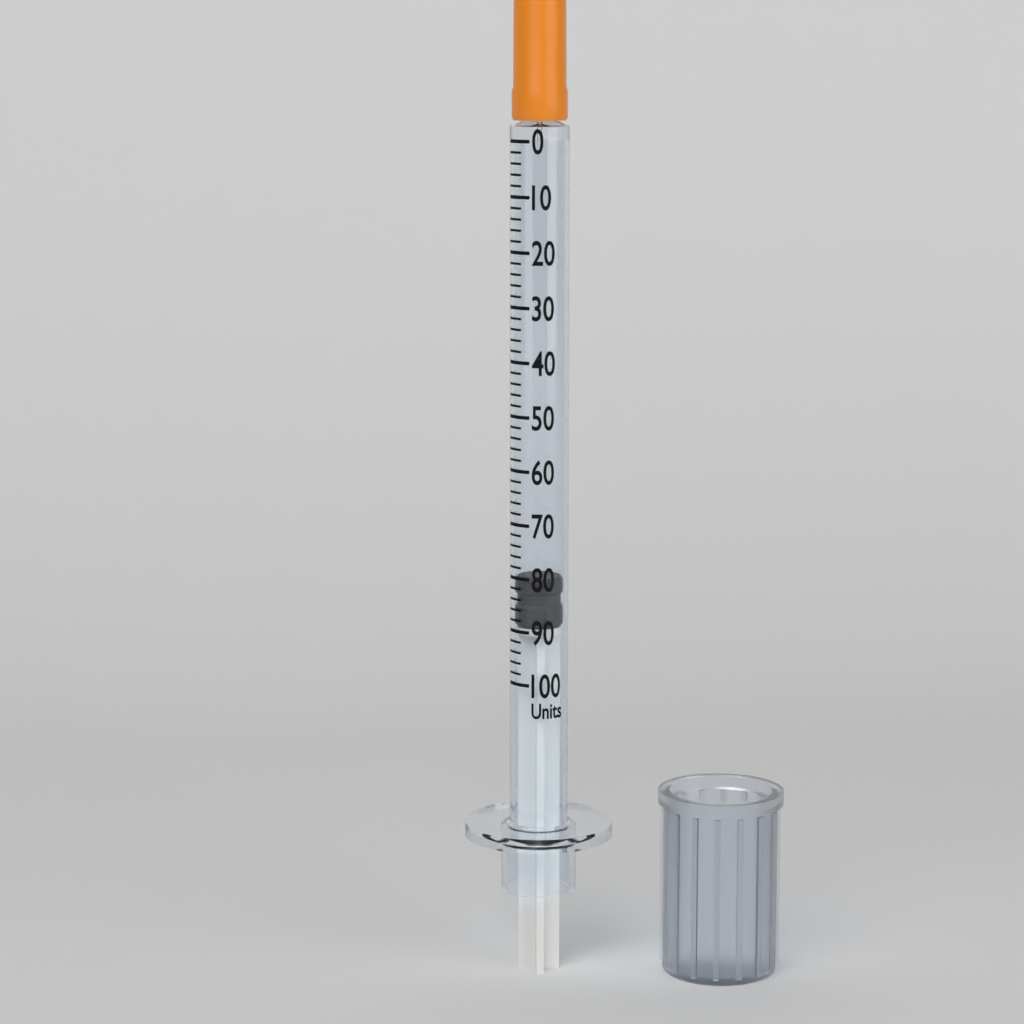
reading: 80 units
